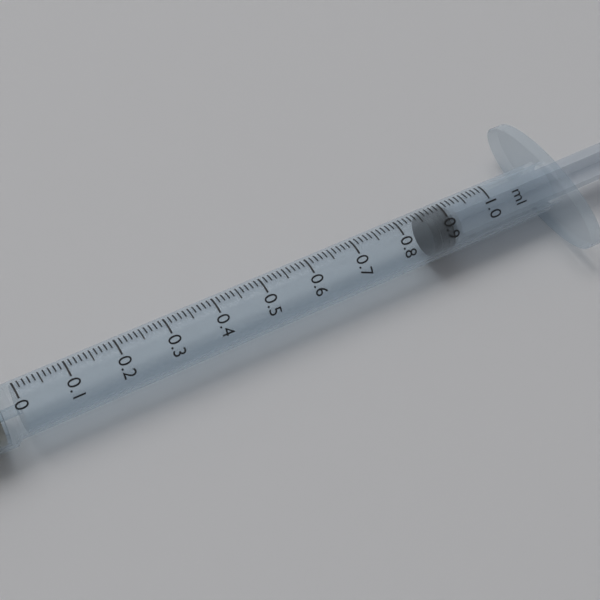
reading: 0.86 ml
